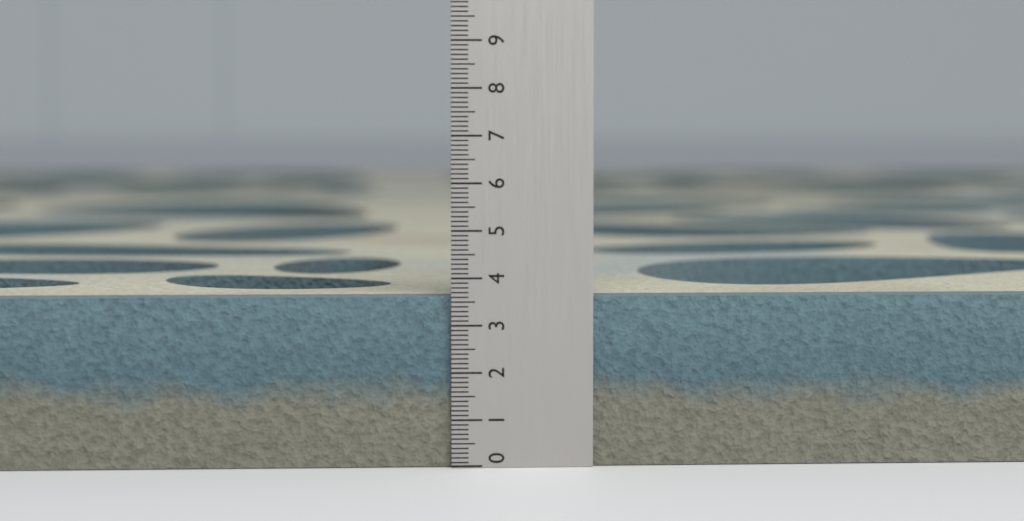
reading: 3.6 (no unit)
